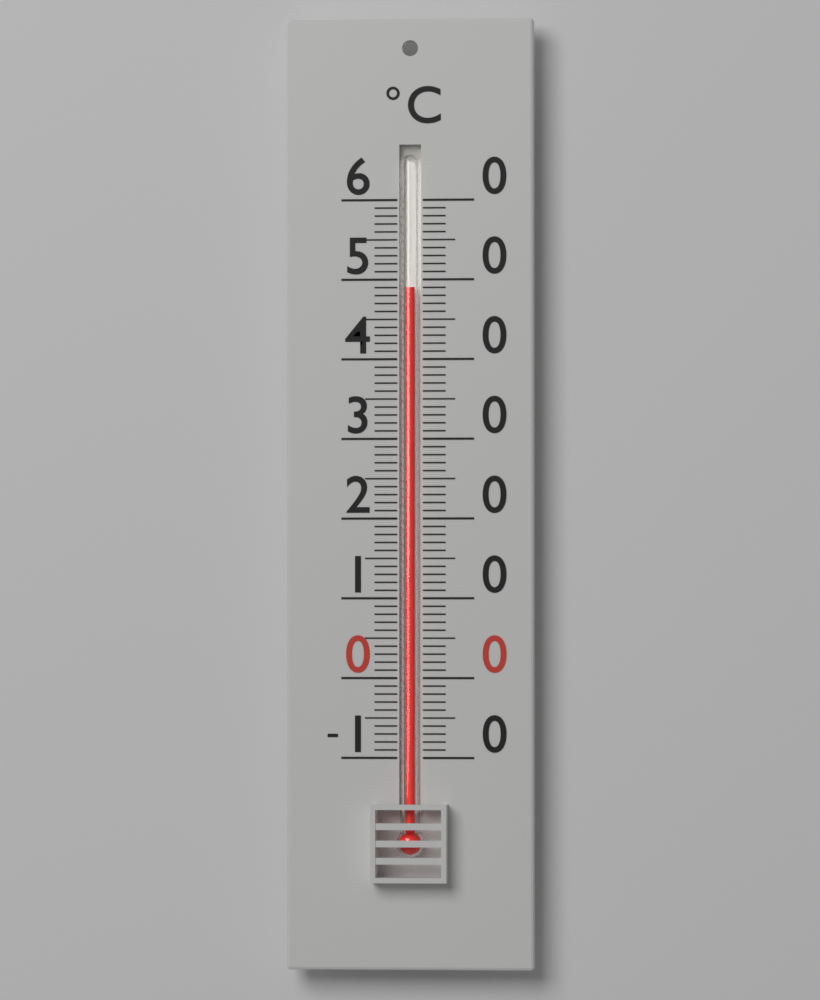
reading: 49 °C
